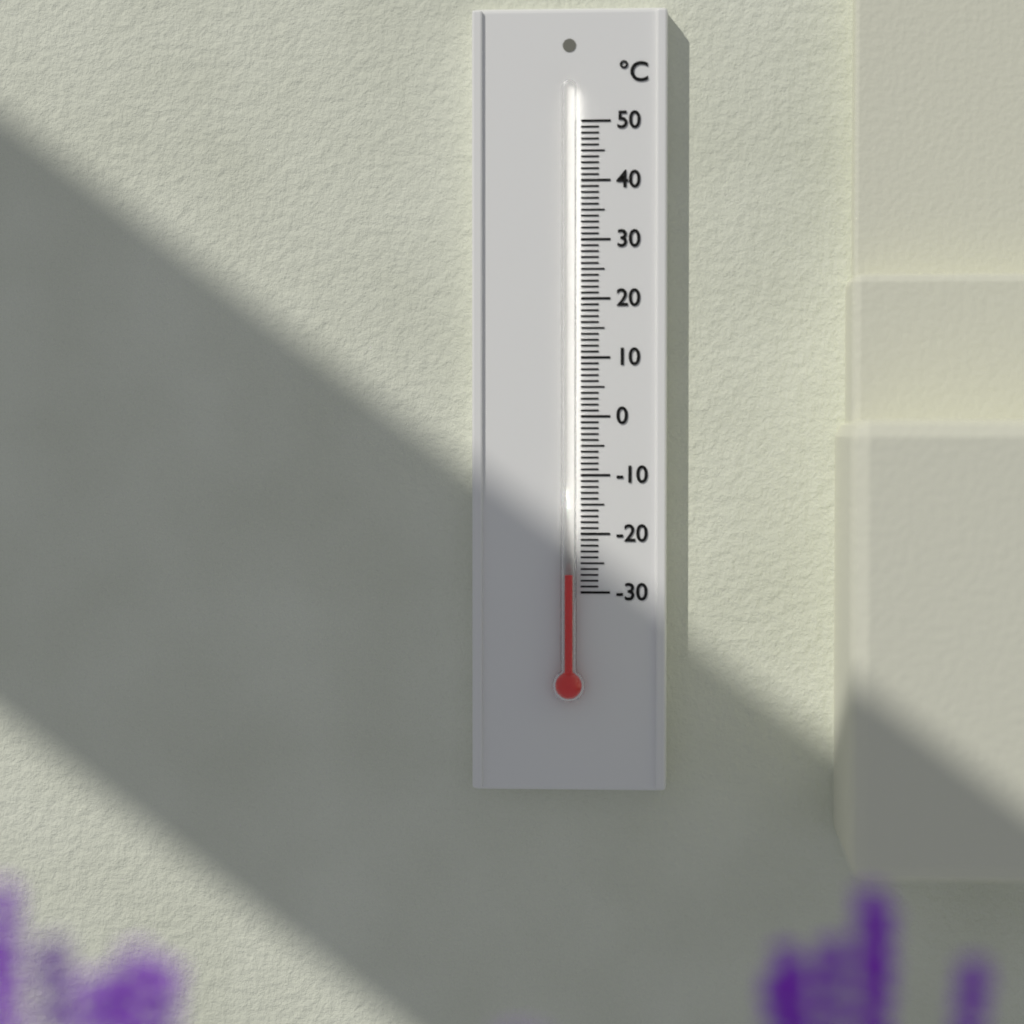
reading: -27 °C
